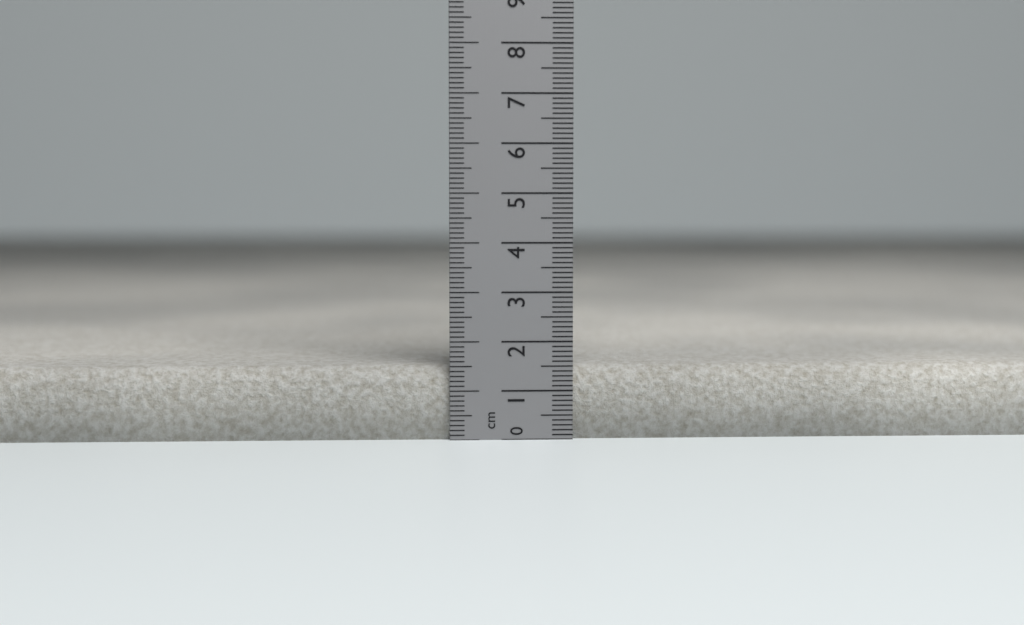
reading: 1.5 cm
